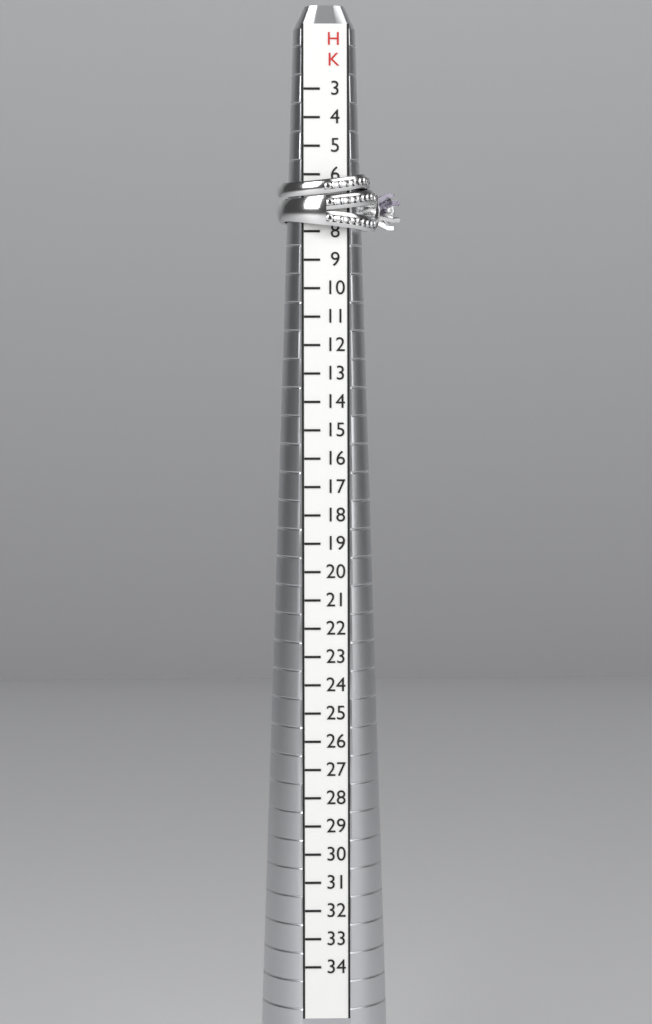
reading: 8 HK
